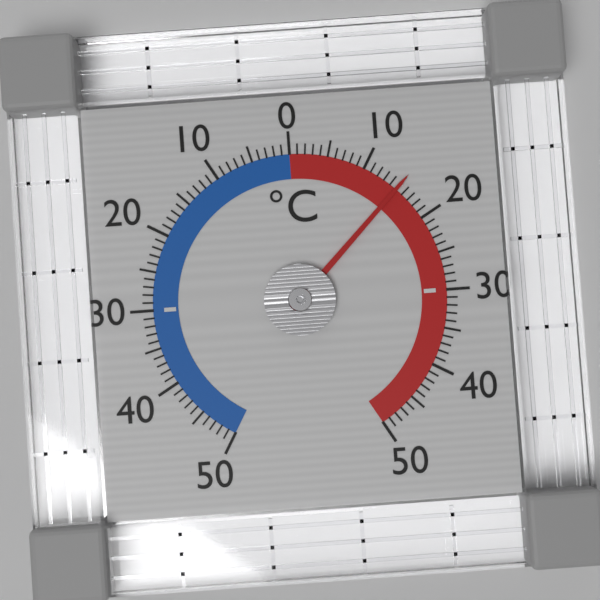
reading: 15 °C
